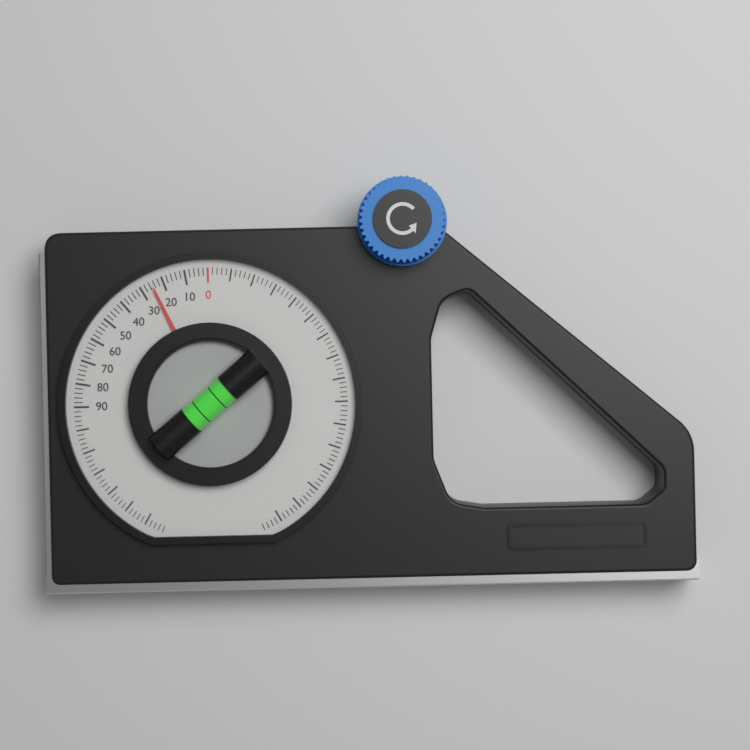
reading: 25 (no unit)
